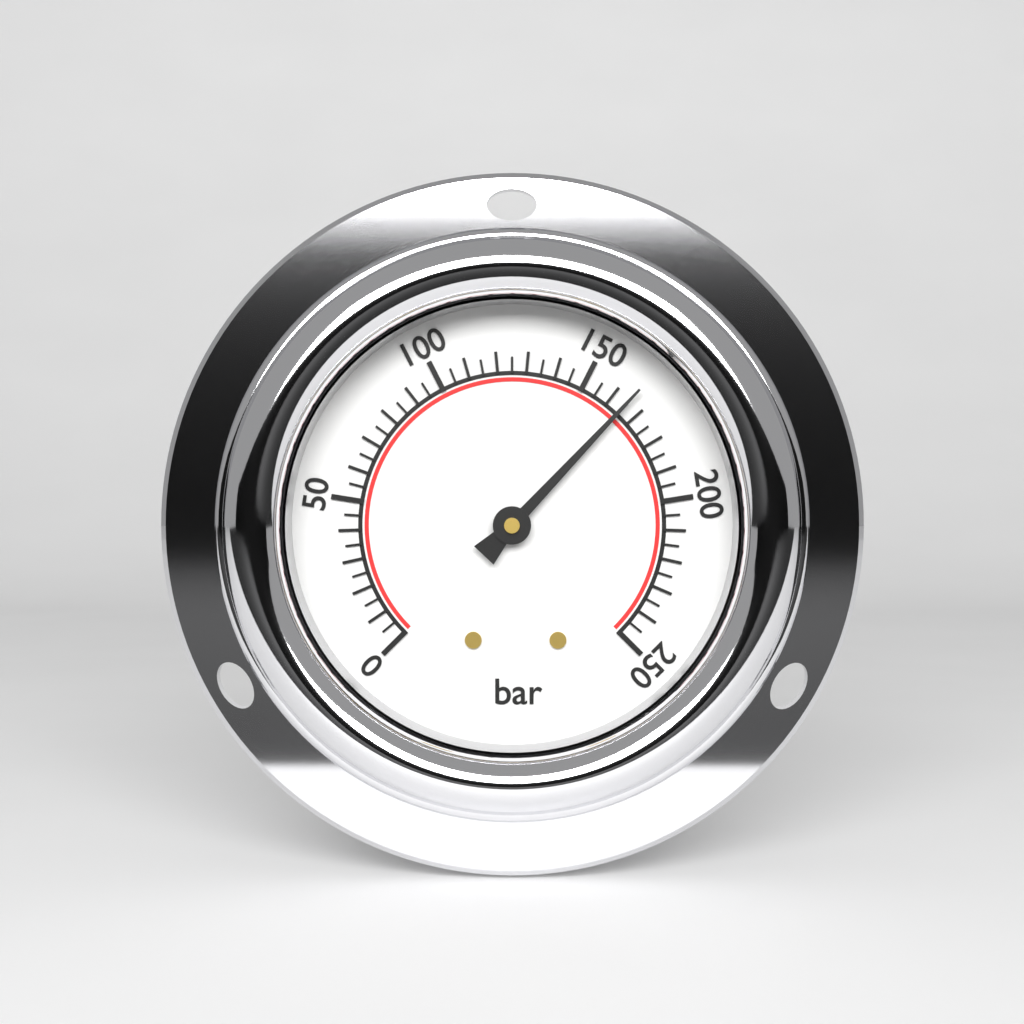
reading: 165 bar
